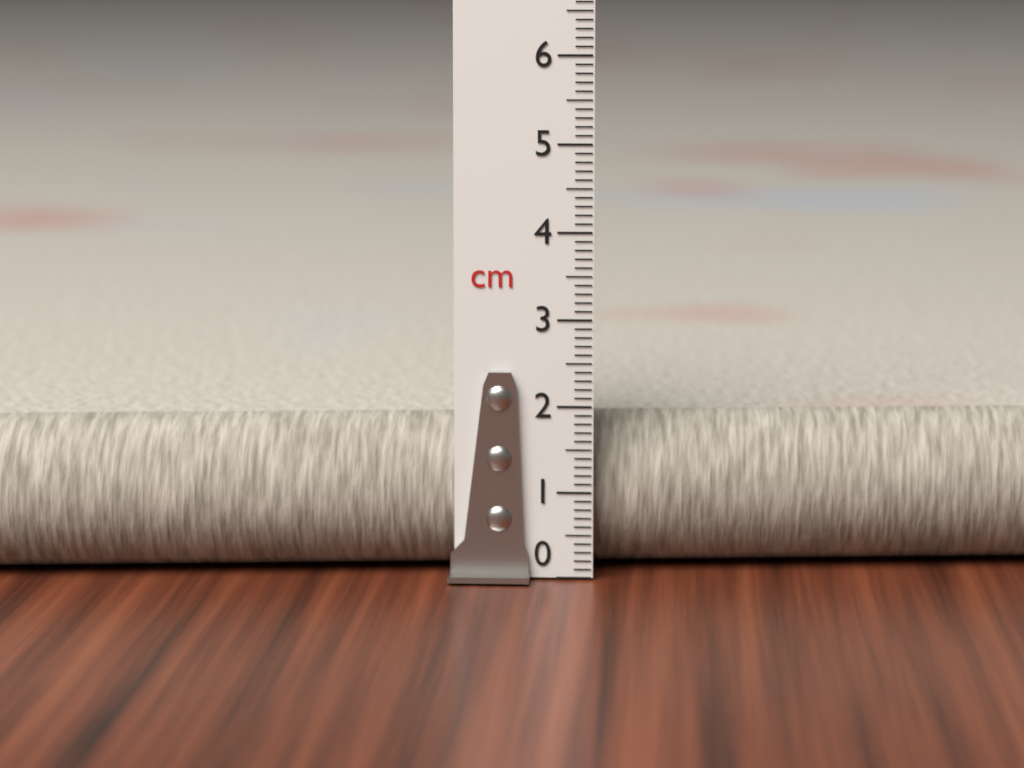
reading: 1.8 cm
